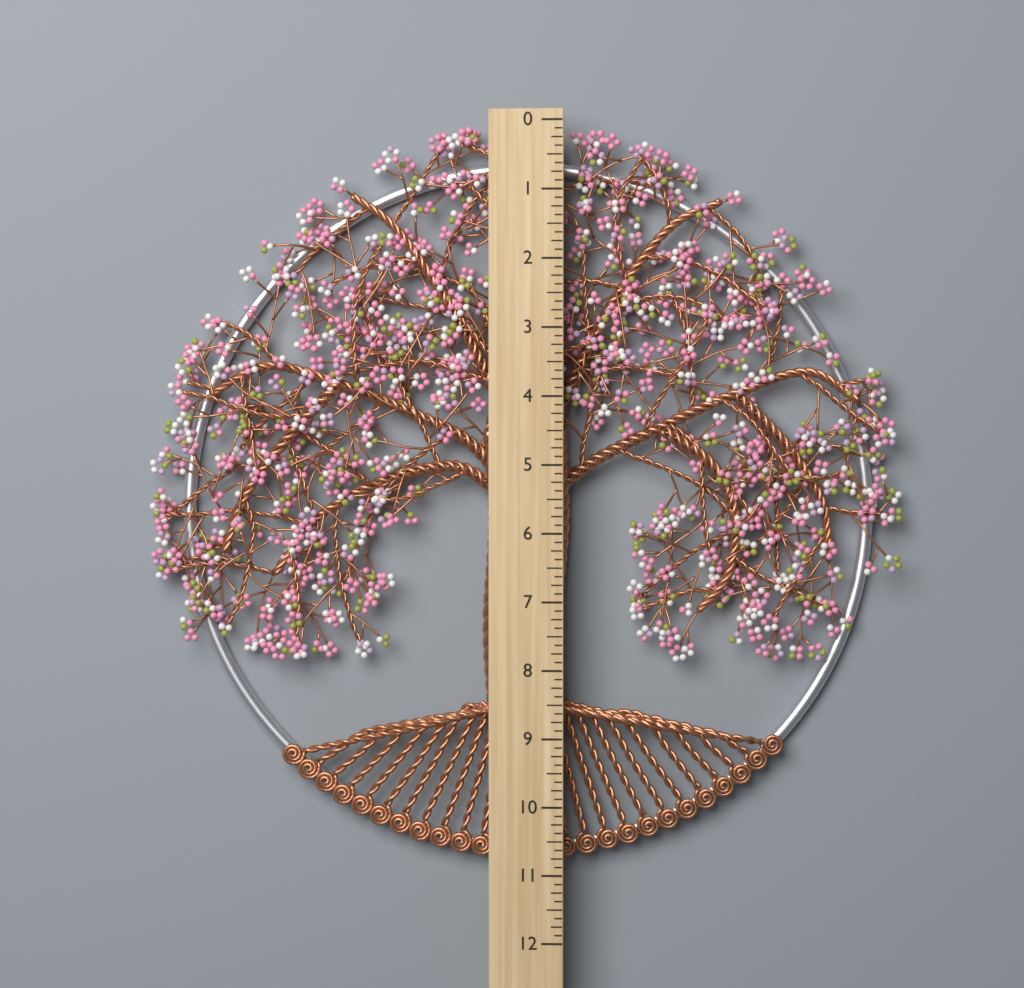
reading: 10.875 (no unit)
